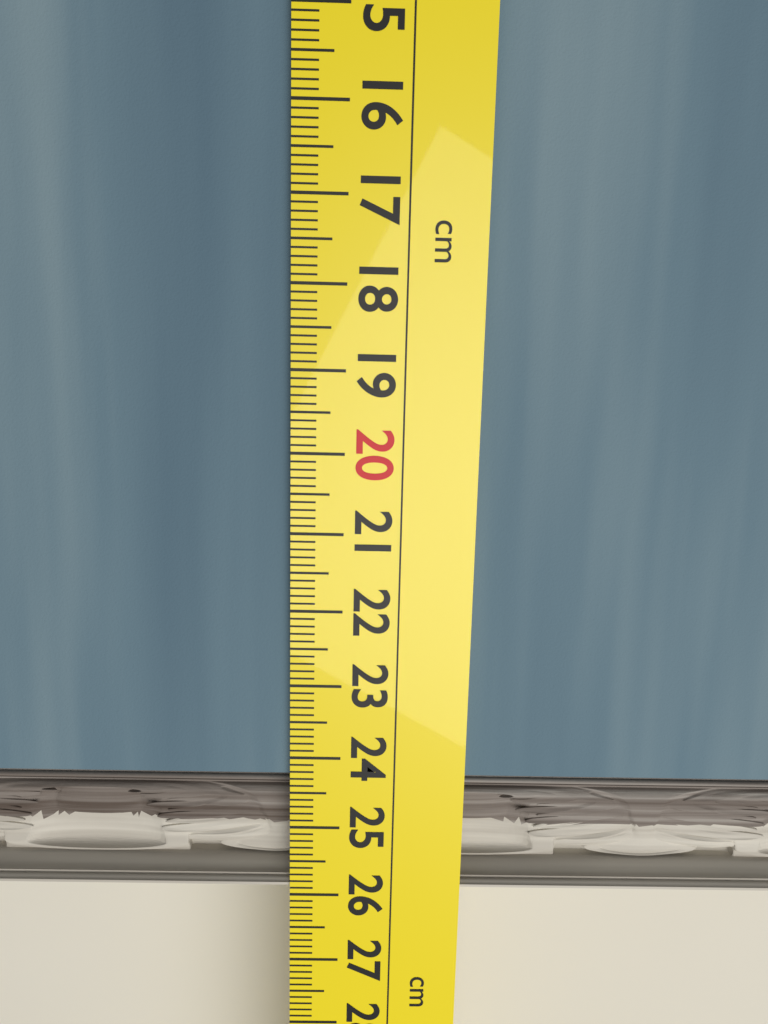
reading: 25.9 cm
